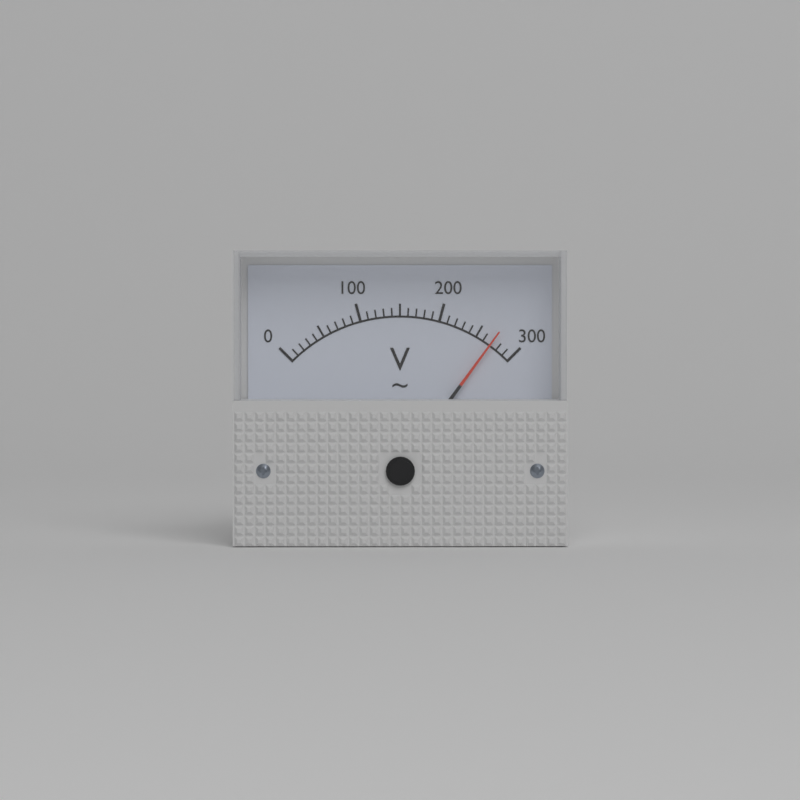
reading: 270 V
